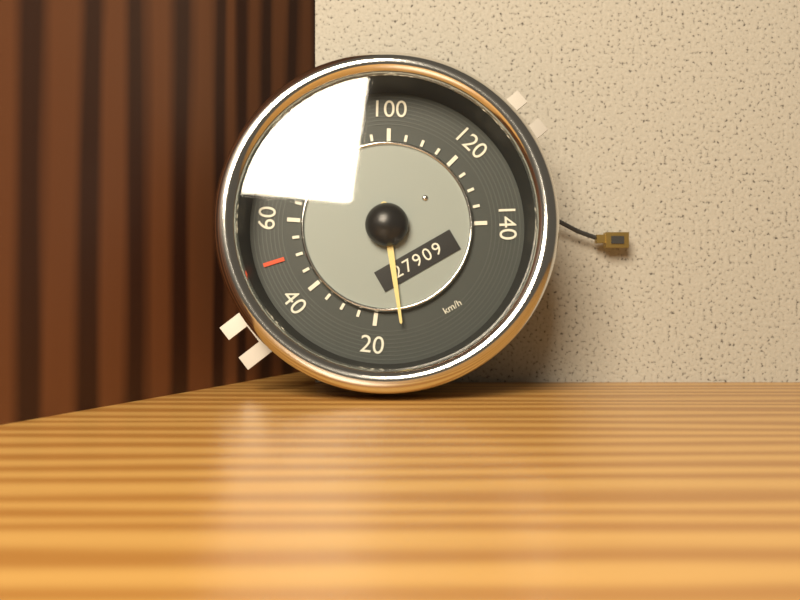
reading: 13 km/h
